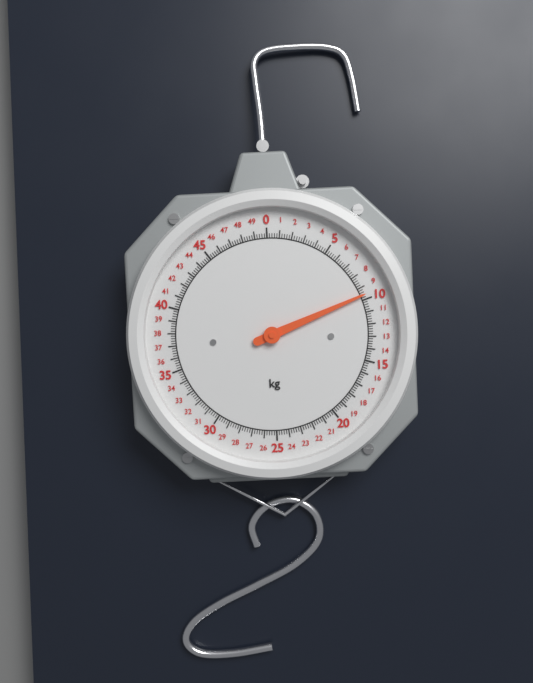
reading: 9.6 kg
